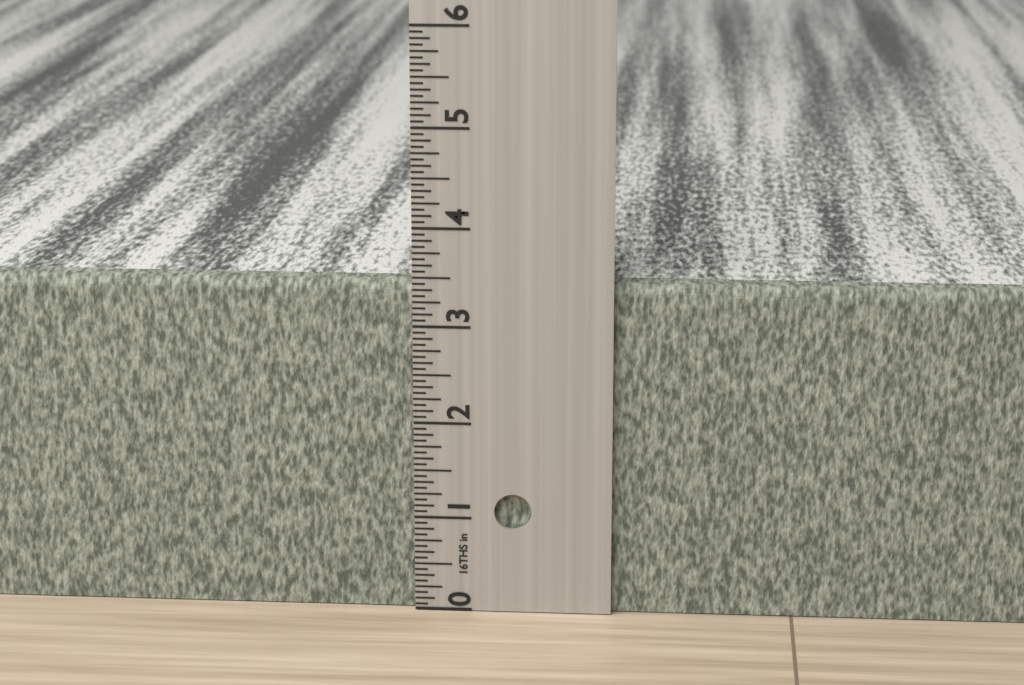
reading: 3.4375 in
